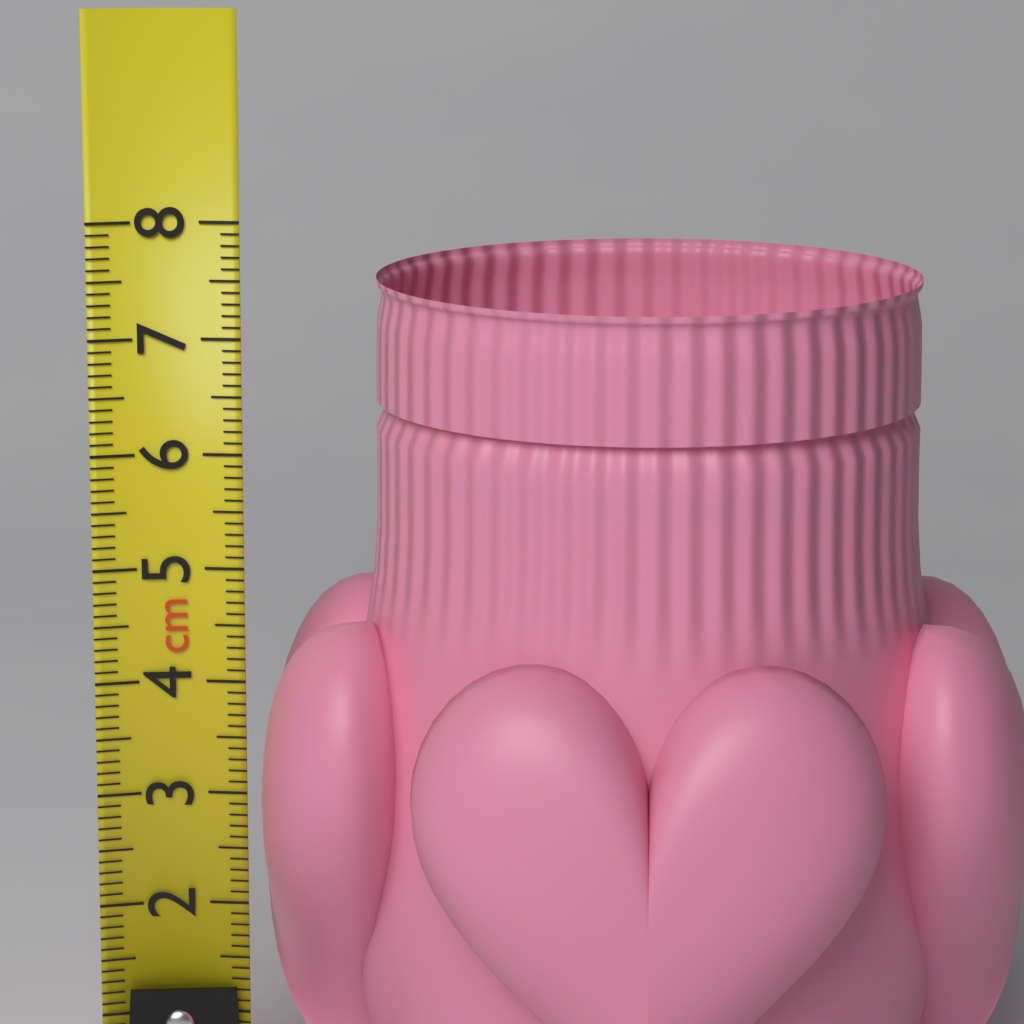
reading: 7.5 cm
